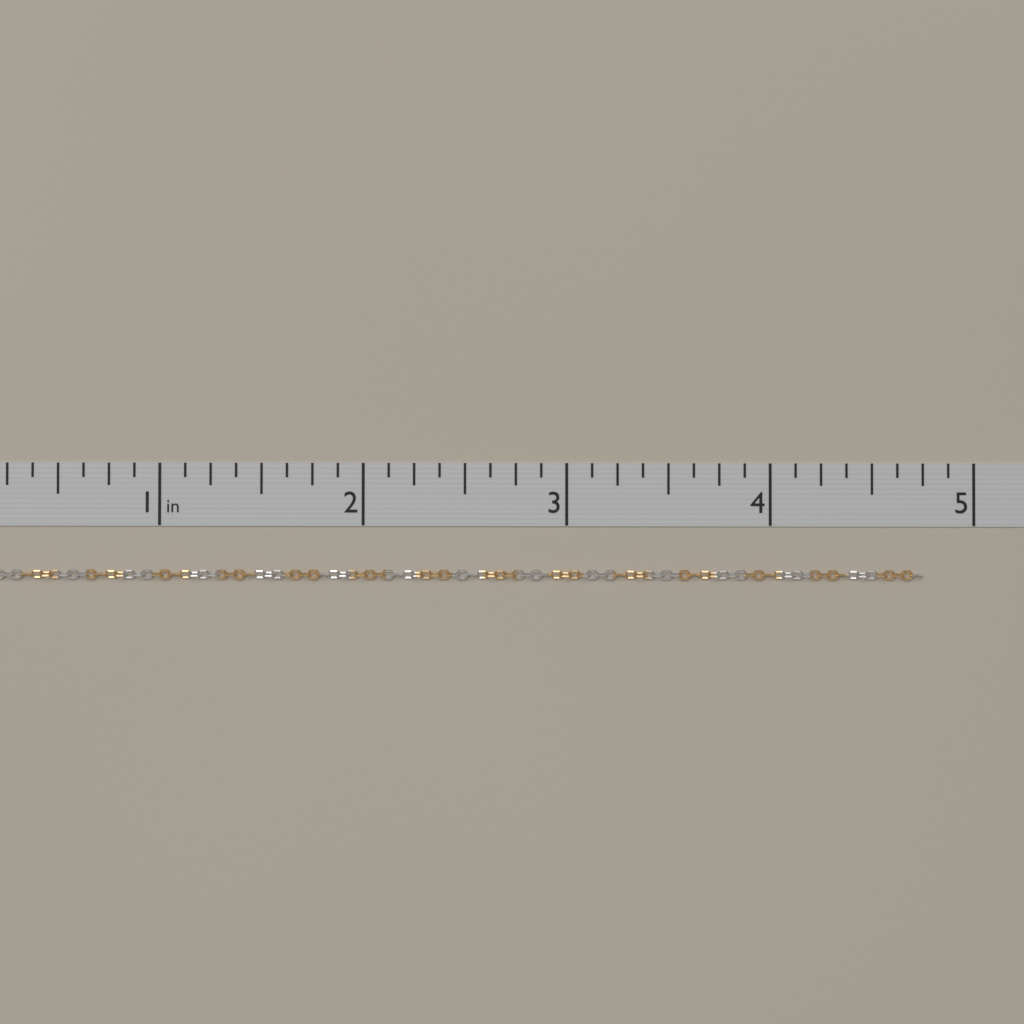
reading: 4.750 in
